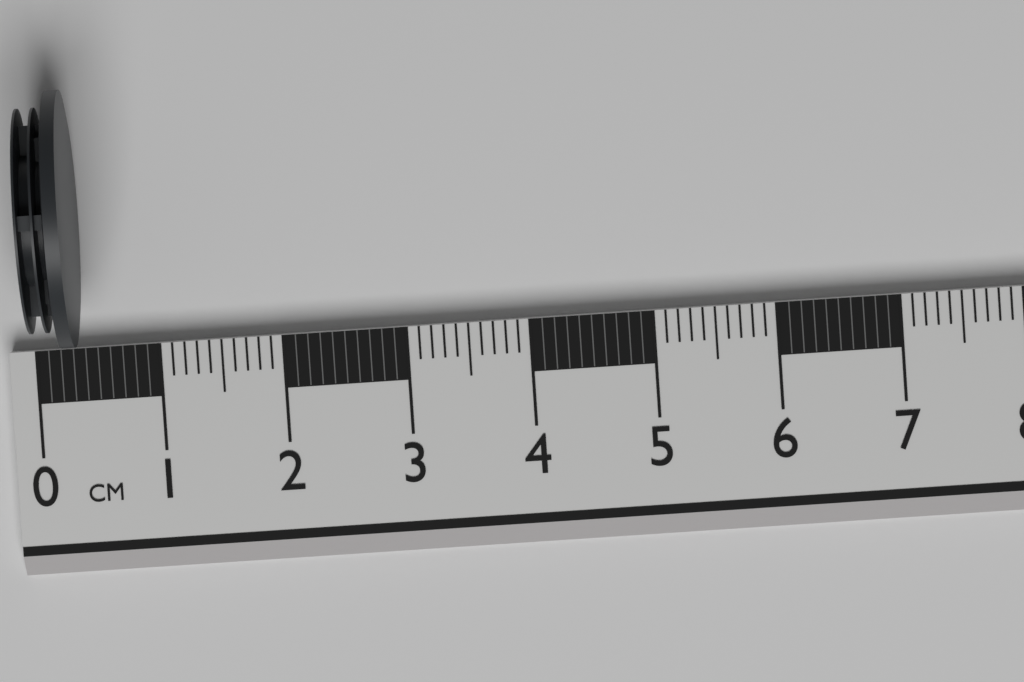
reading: 0.4 cm
